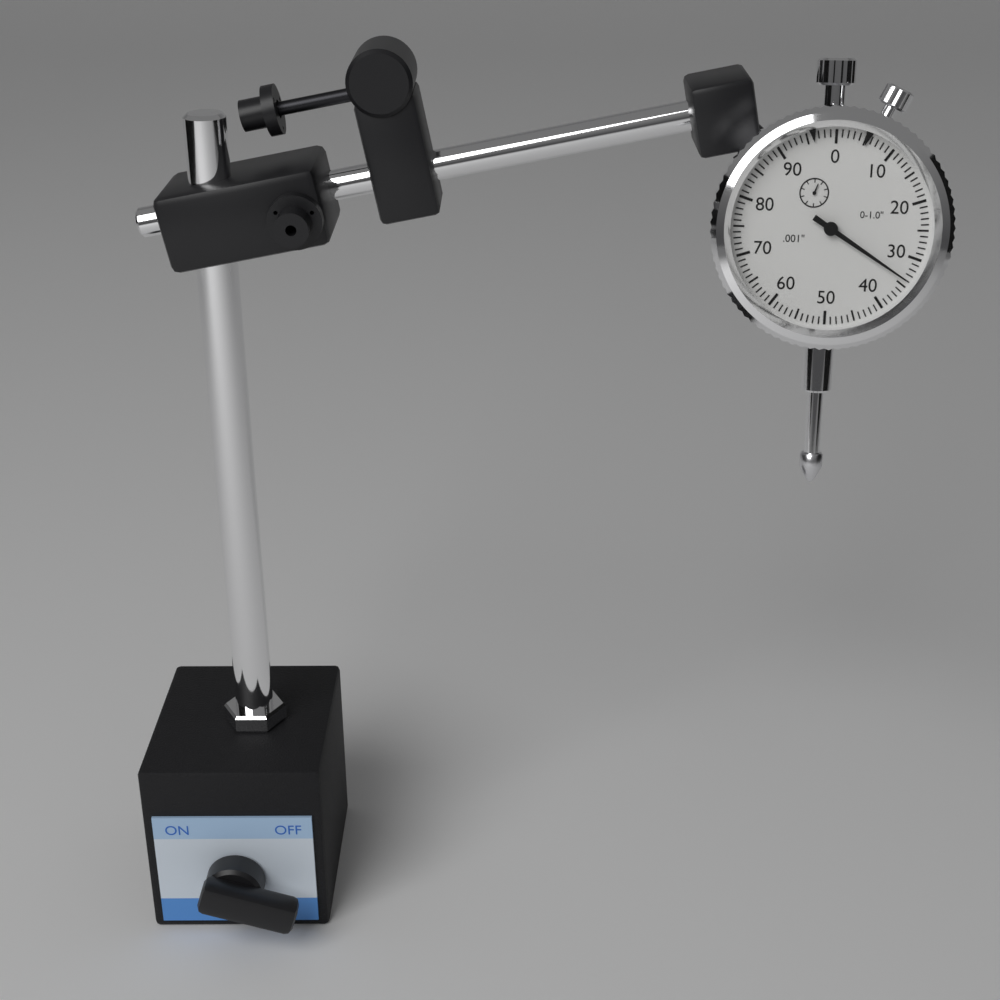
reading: 0.034 in
